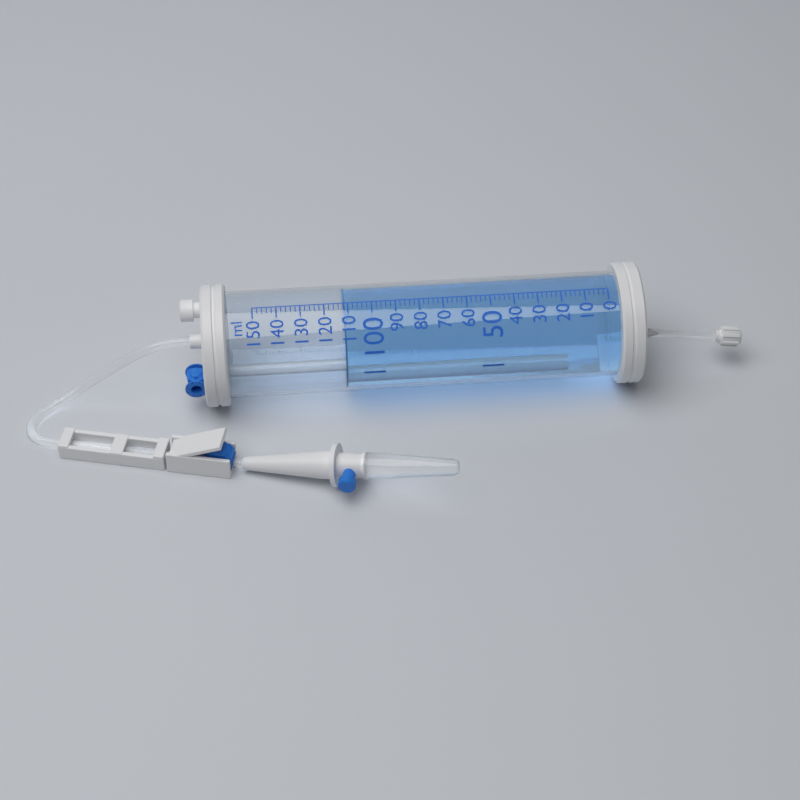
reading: 112 ml
